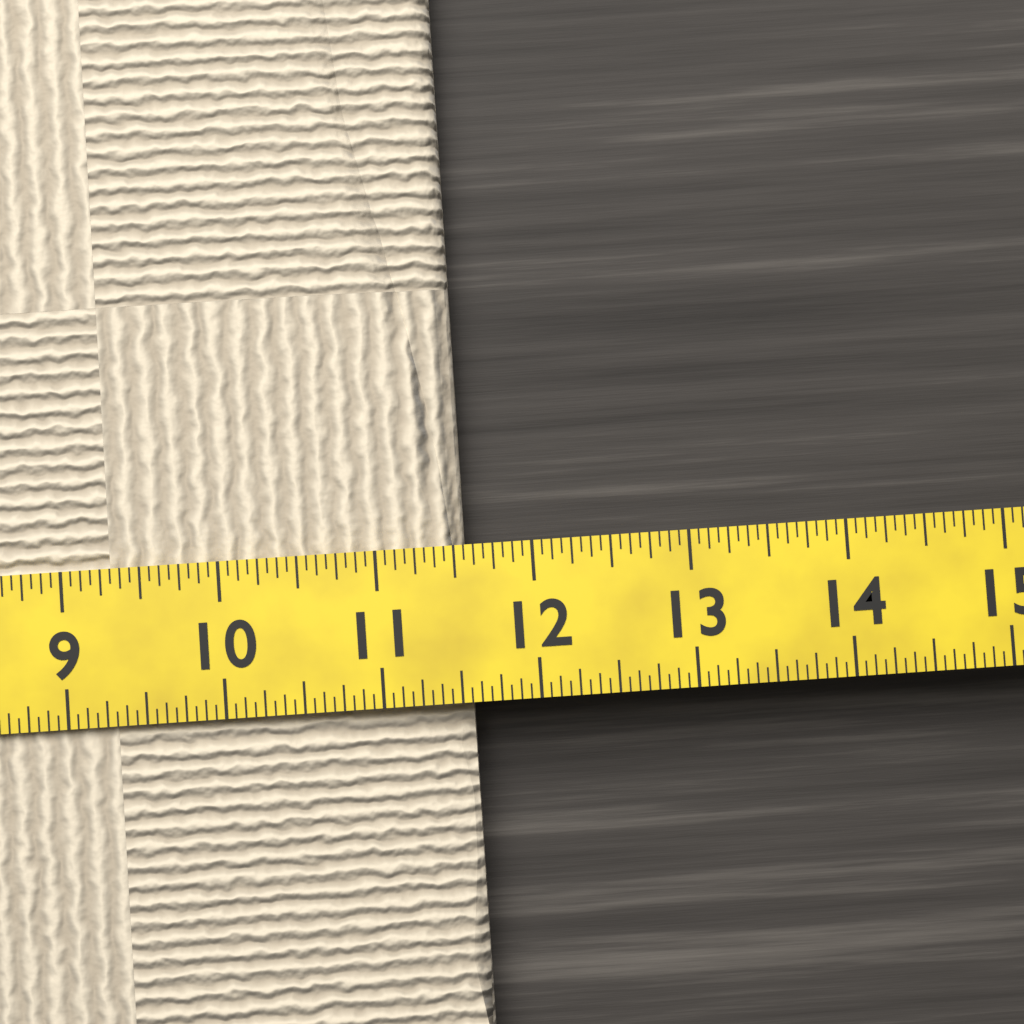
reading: 11.5625 (no unit)
